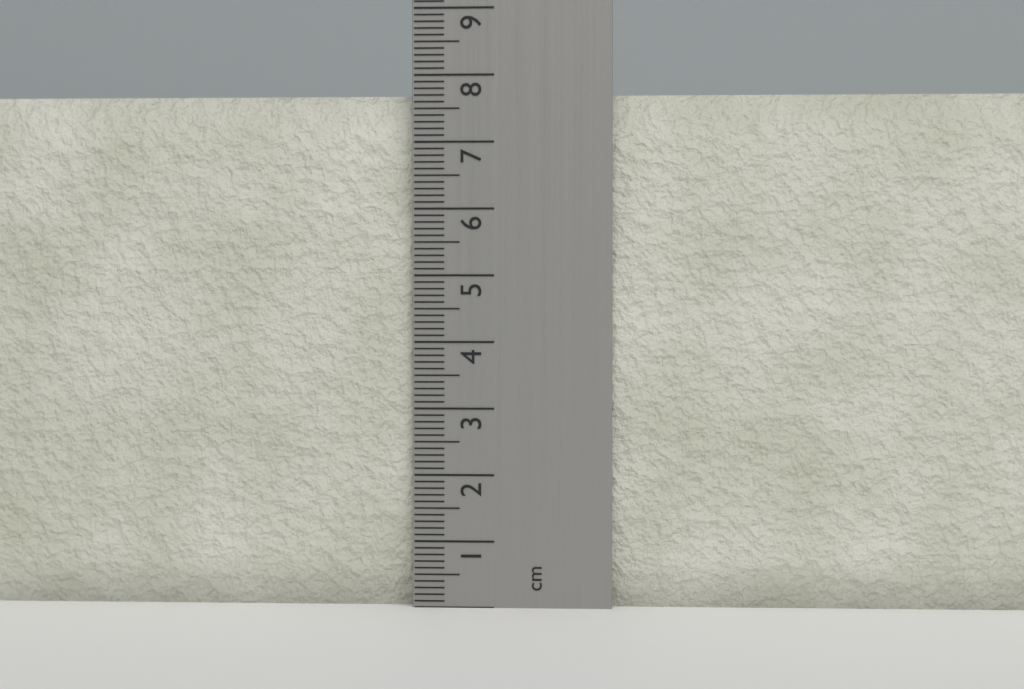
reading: 7.7 cm
